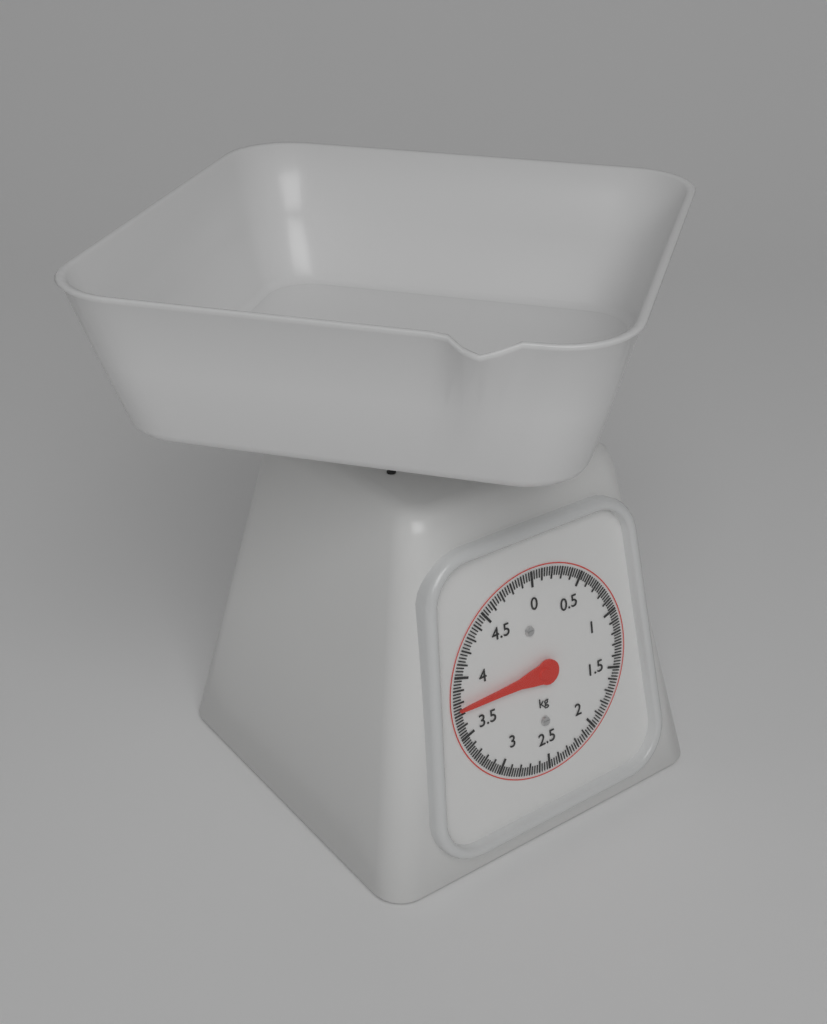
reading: 3.750 kg
